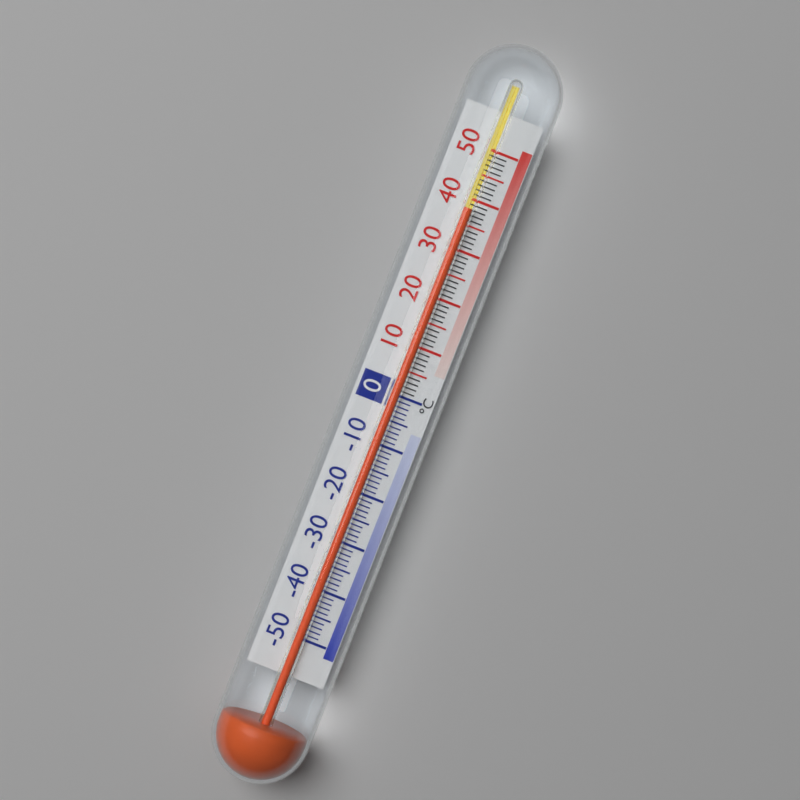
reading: 38 °C
